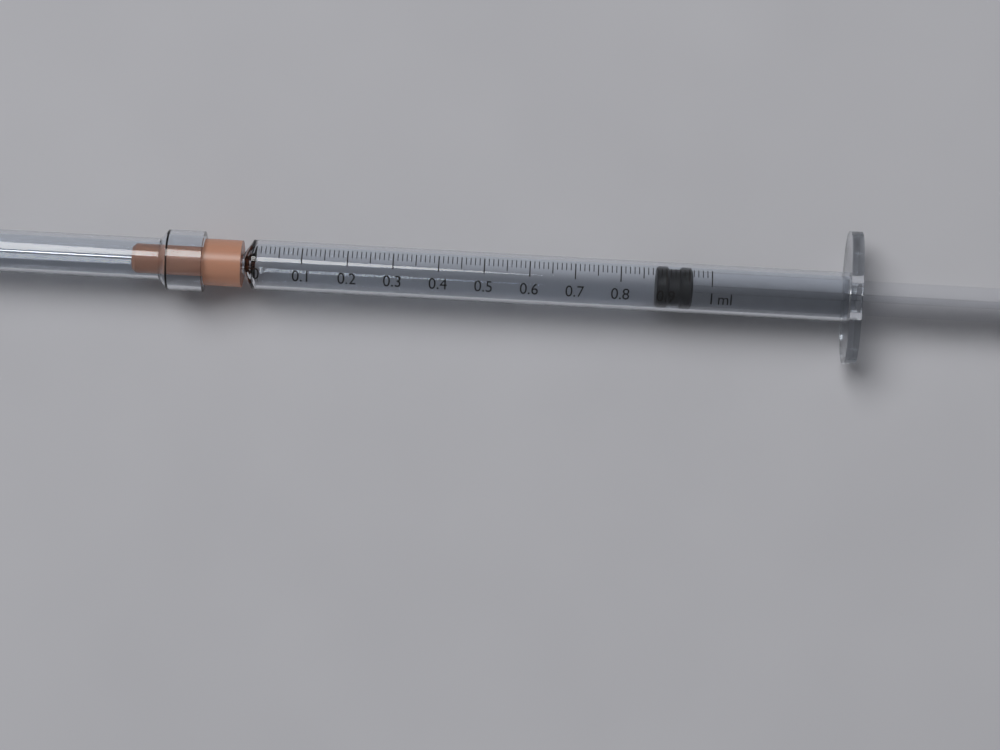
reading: 0.88 ml
